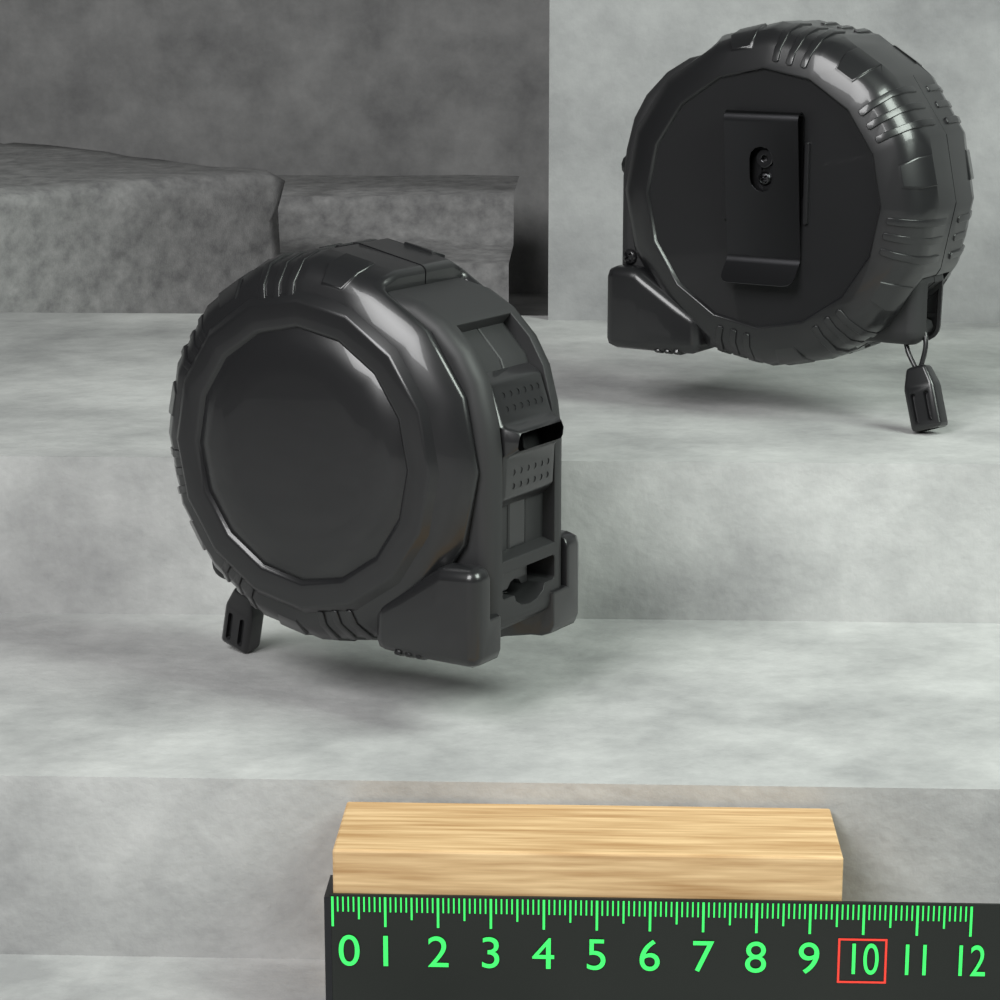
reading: 9.6 (no unit)
